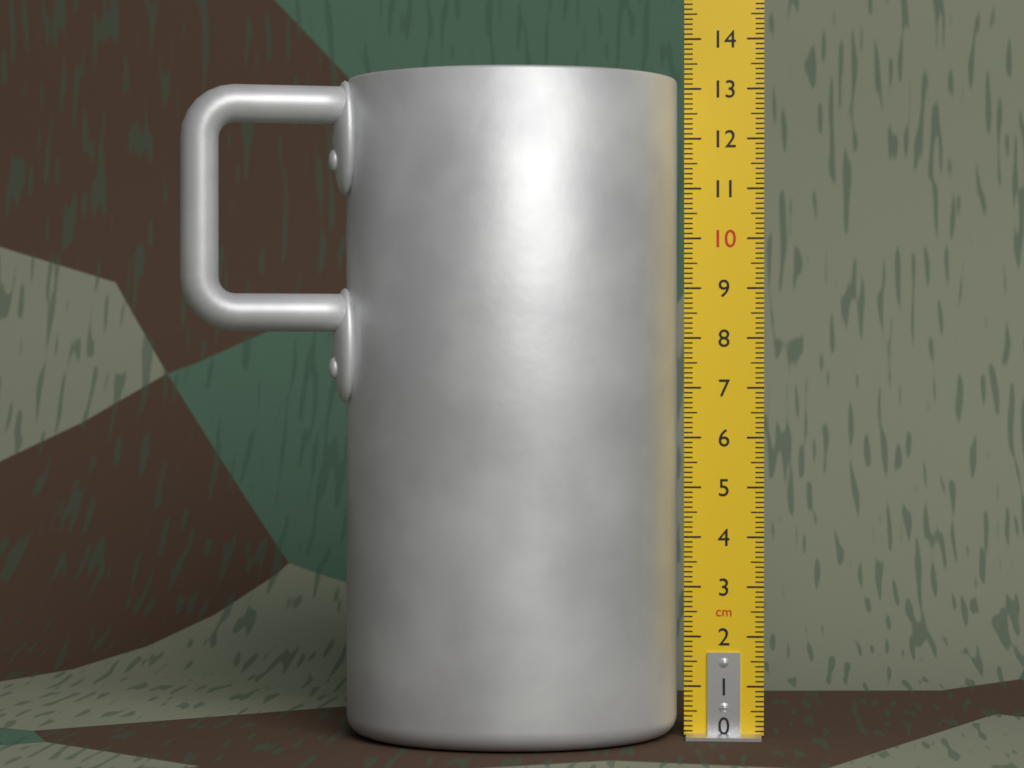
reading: 13.2 cm
